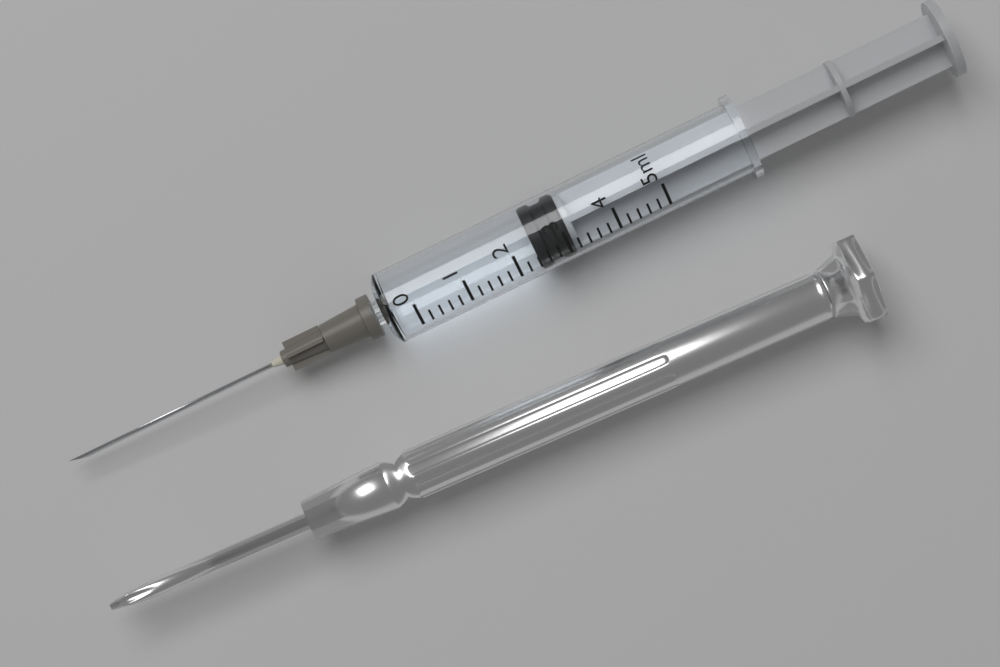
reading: 2.4 ml
